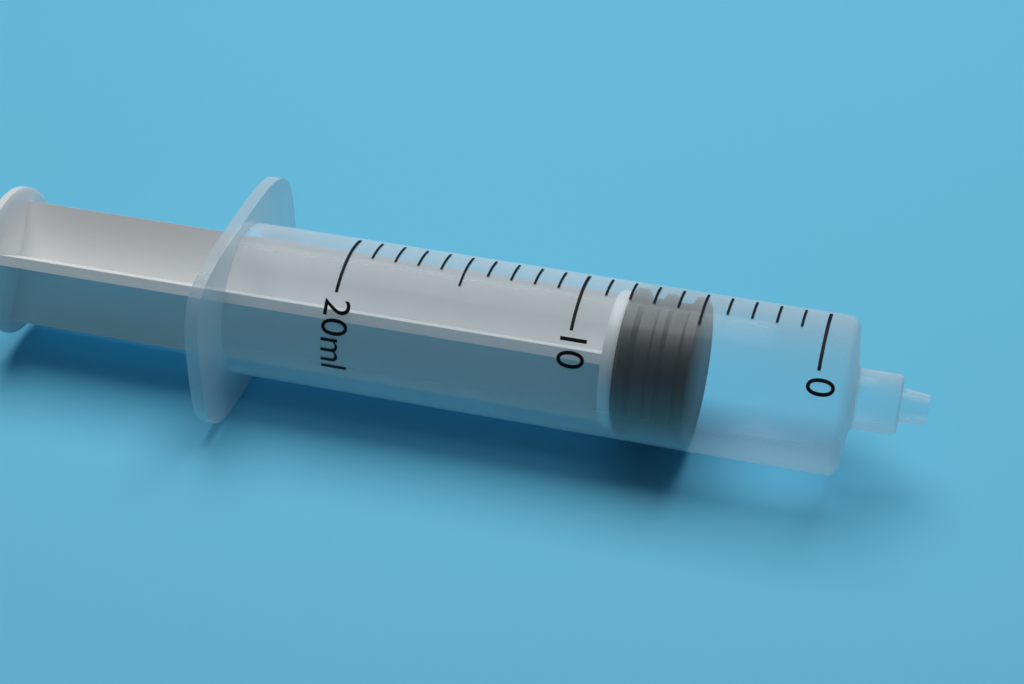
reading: 5 ml
